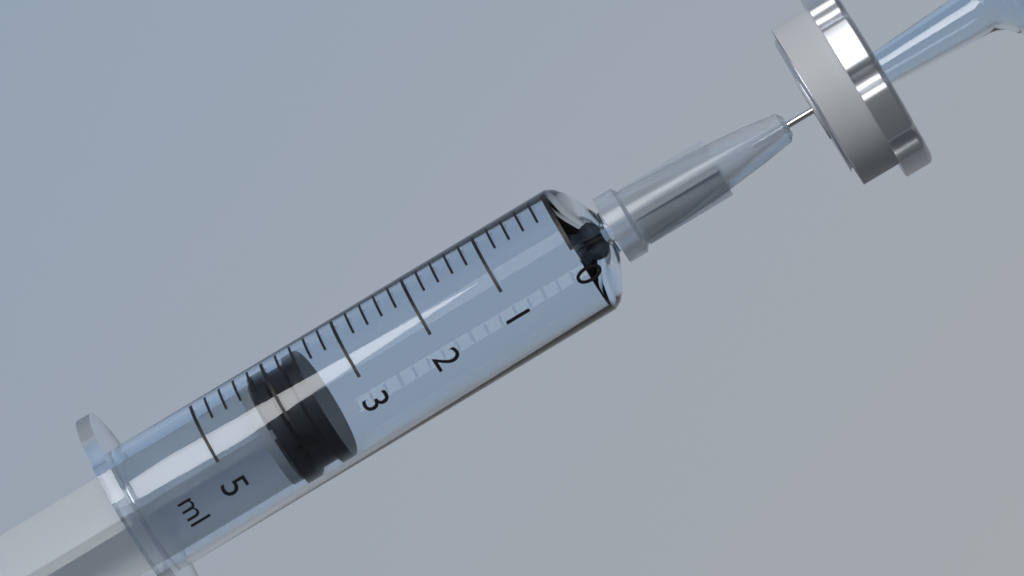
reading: 3.6 ml
